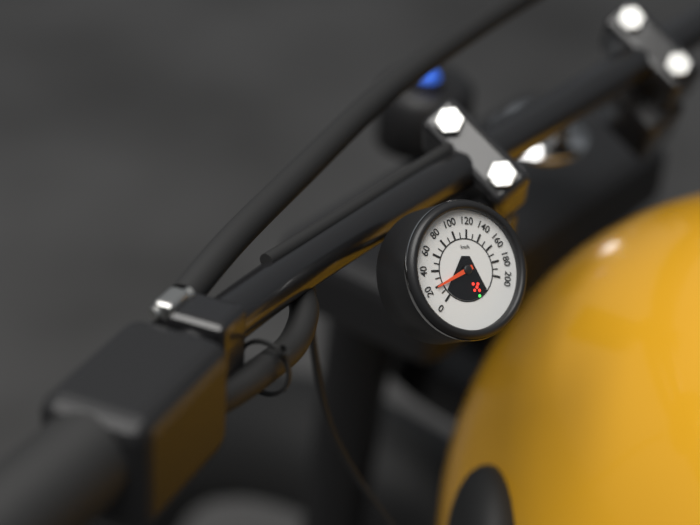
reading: 20 km/h
